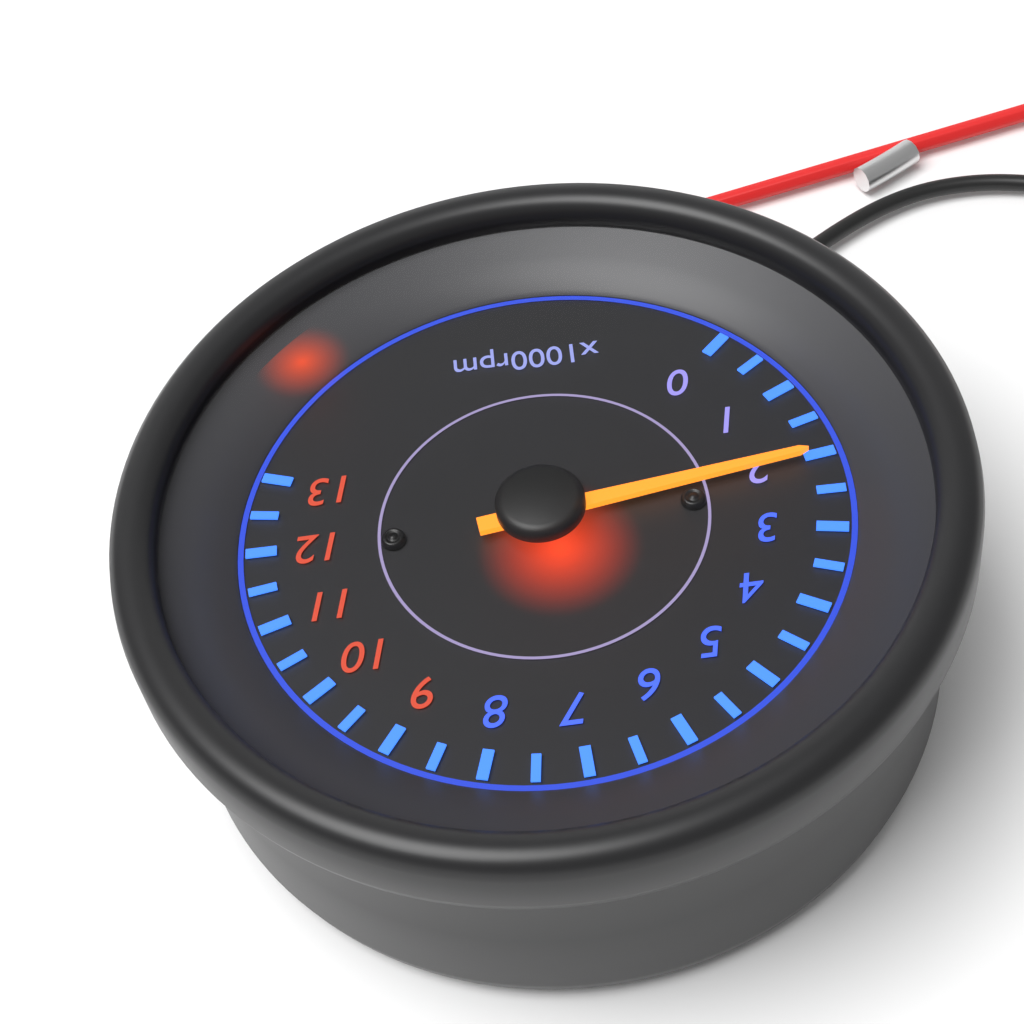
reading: 2000 rpm
